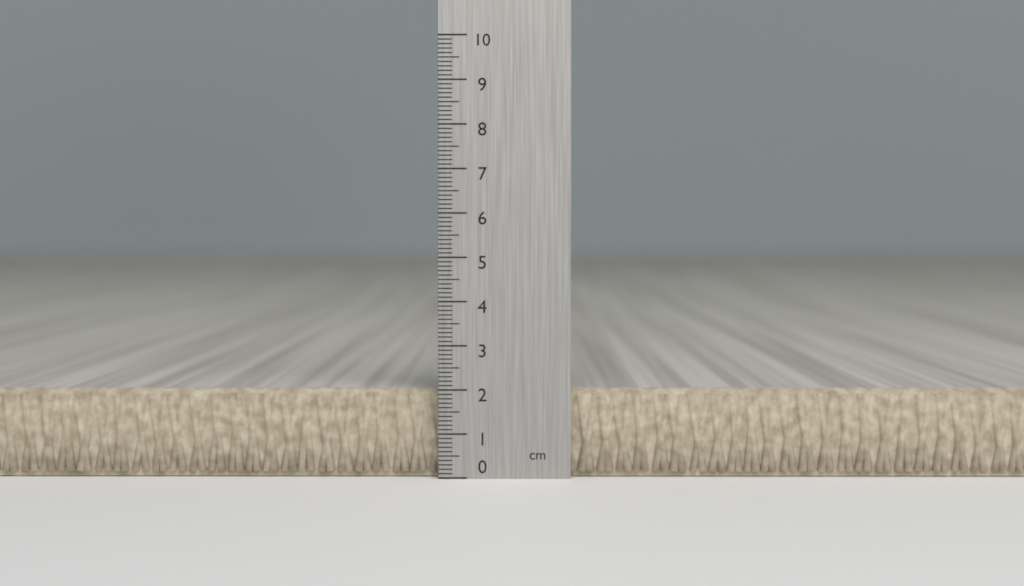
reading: 2.0 cm
